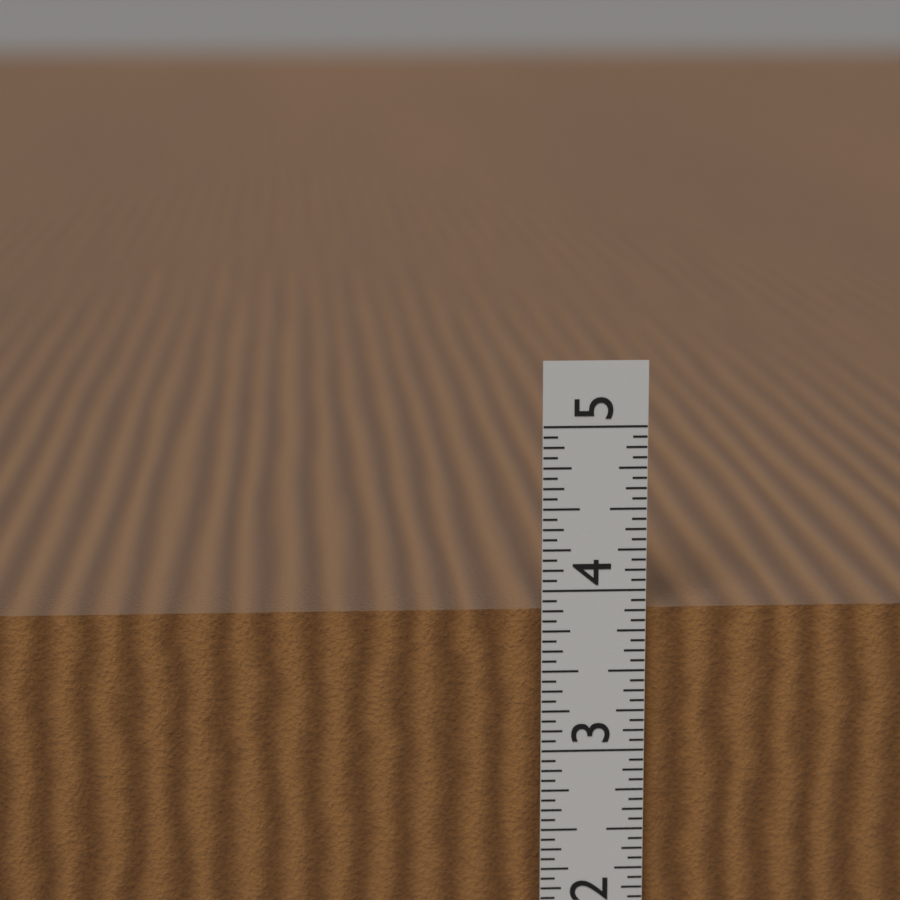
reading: 3.9375 in
